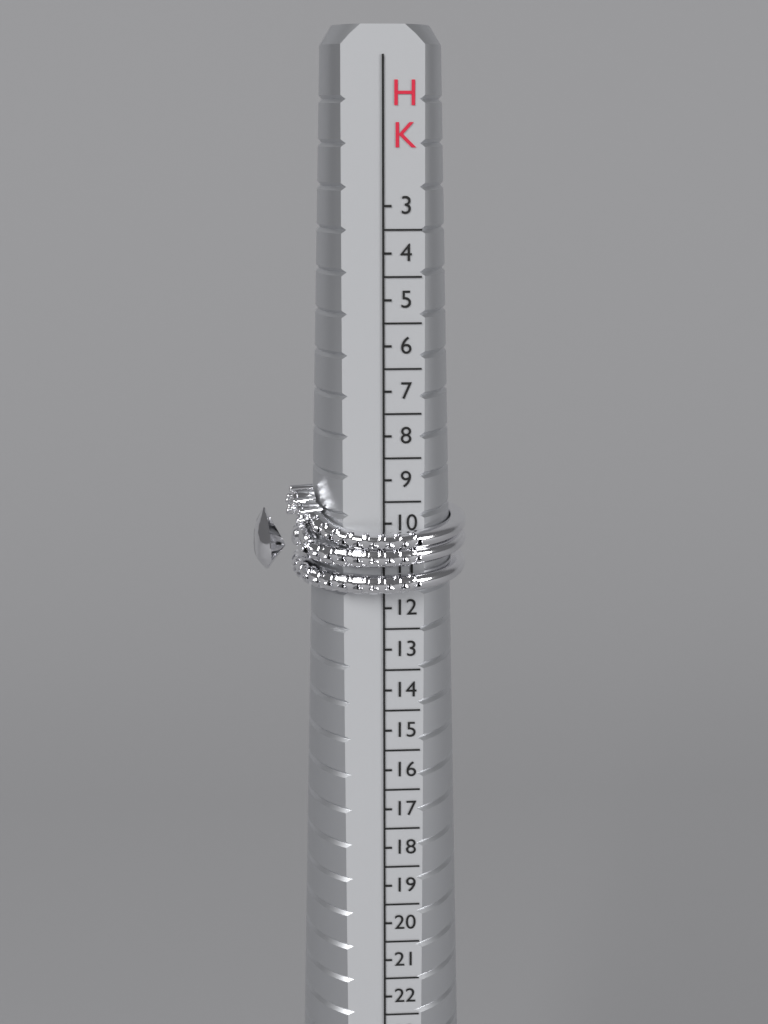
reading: 11.5 HK
